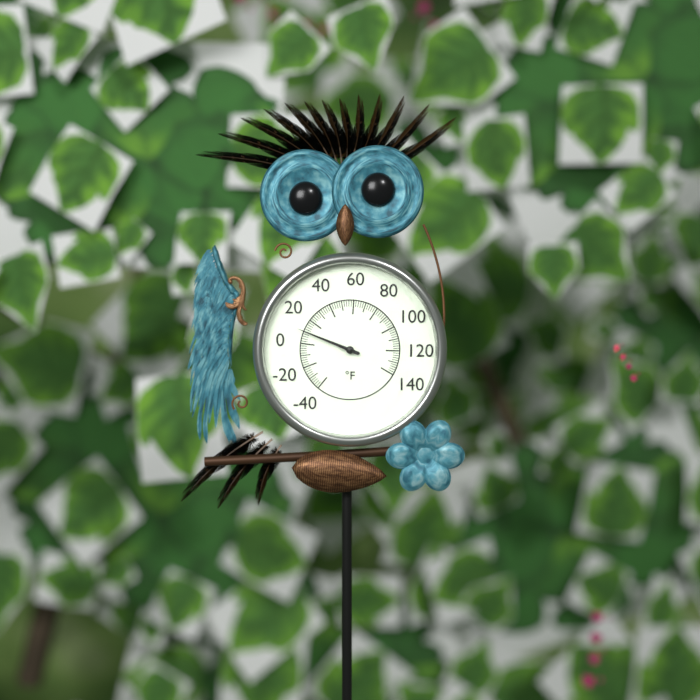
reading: 10 °F
